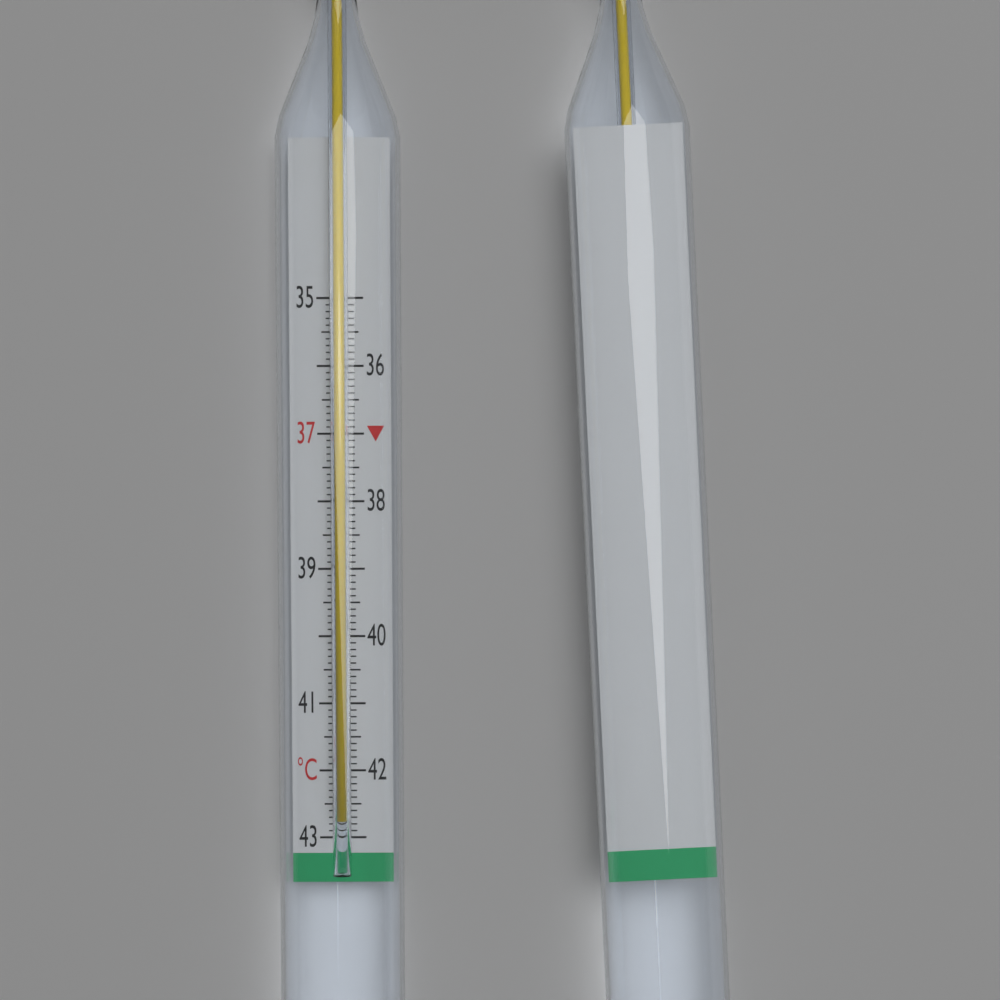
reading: 42.7 °C
